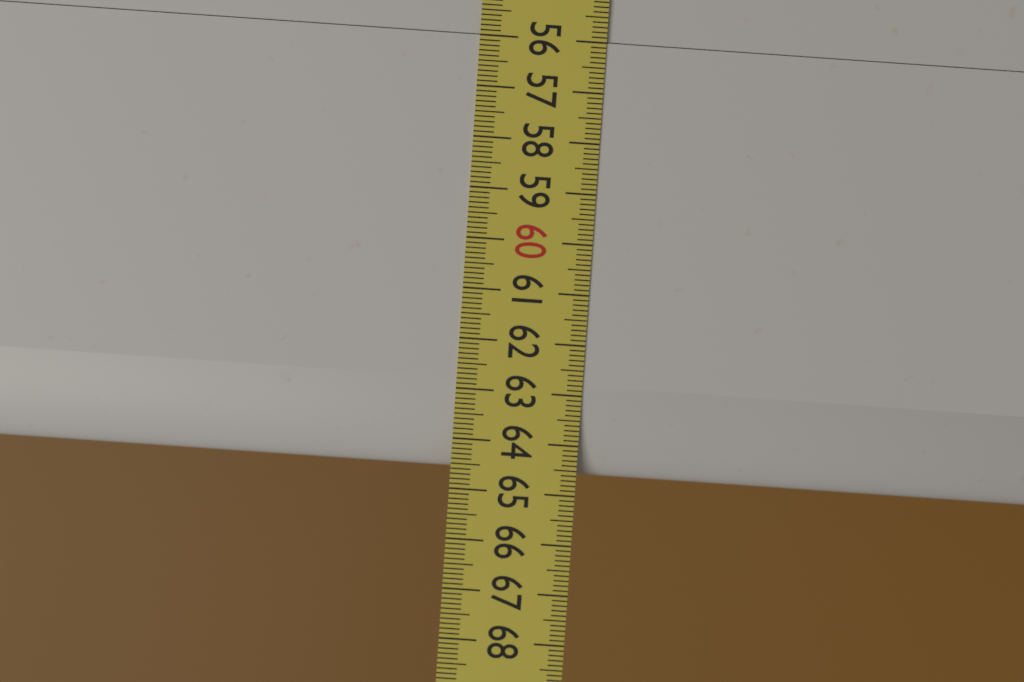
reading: 64.6 (no unit)
